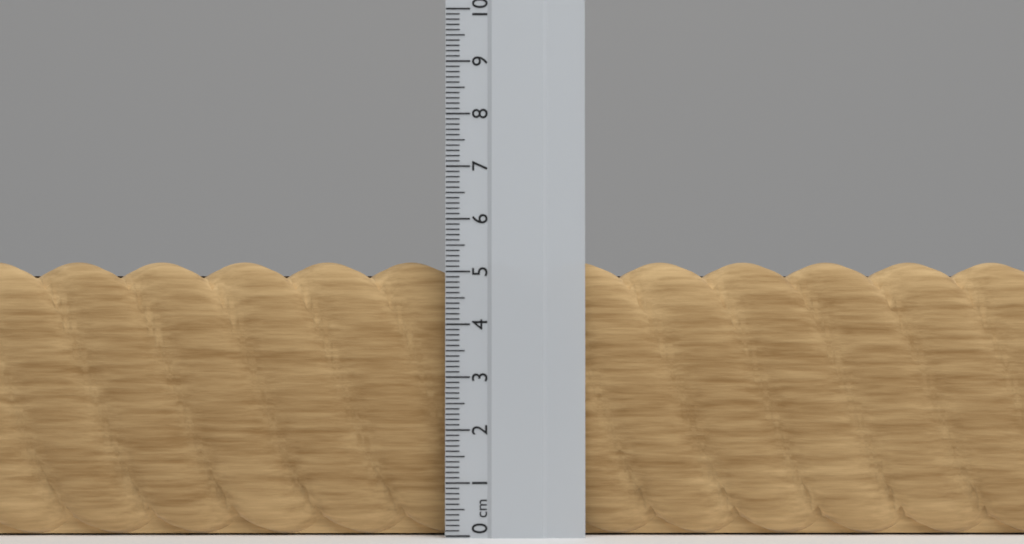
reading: 5.2 cm
